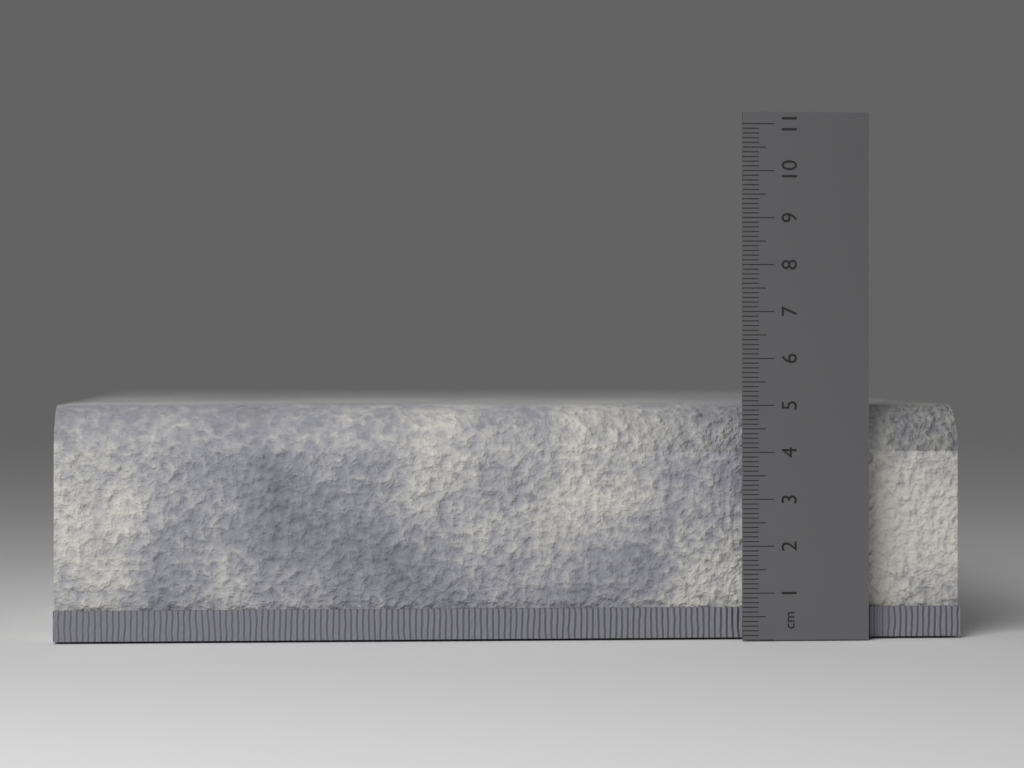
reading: 5.0 cm
